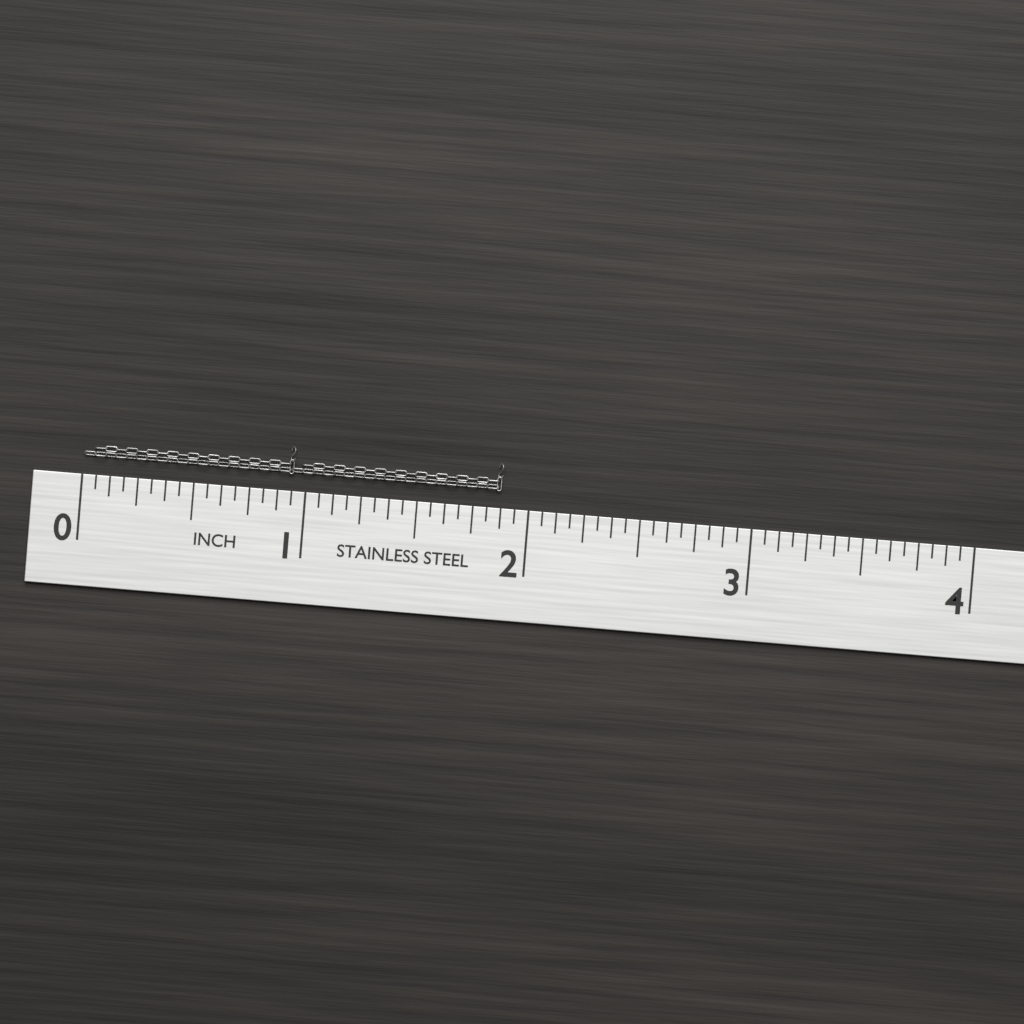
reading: 1.8750 in
